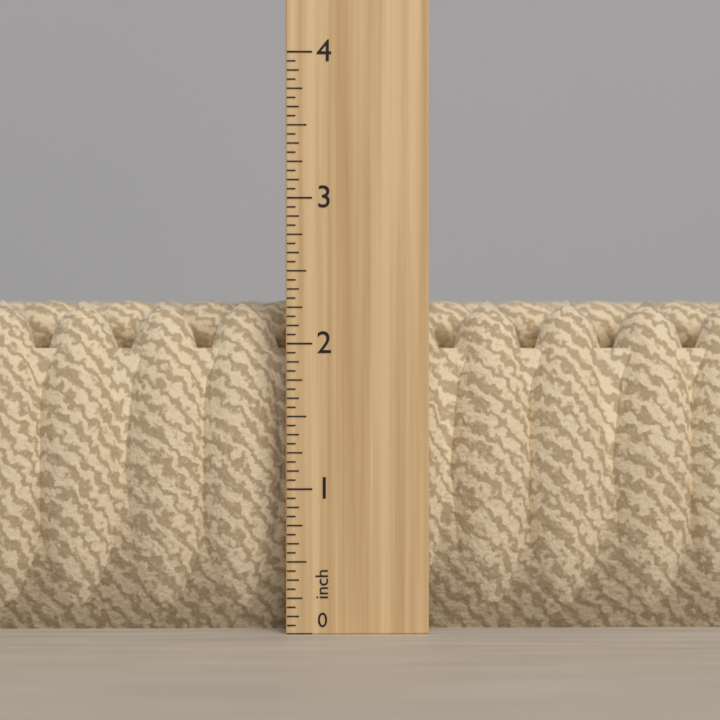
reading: 2.3125 in
